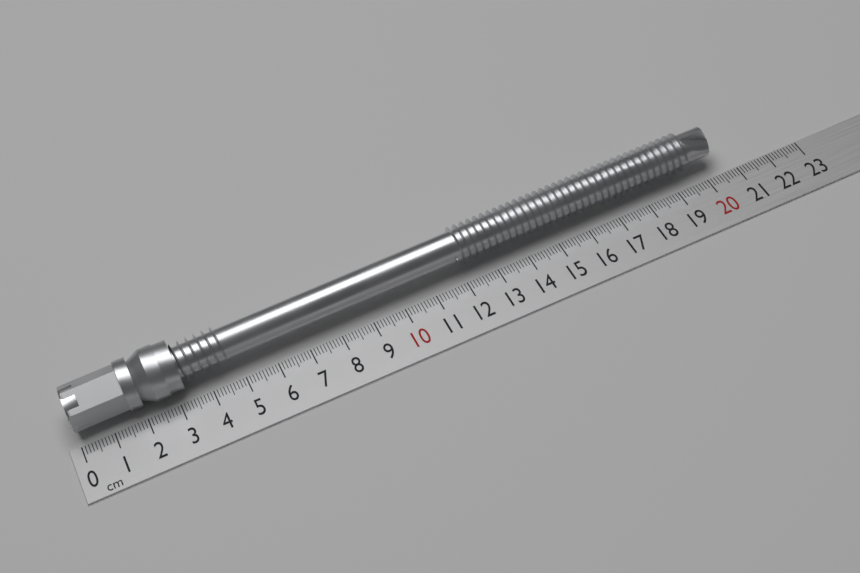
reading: 20.5 cm
